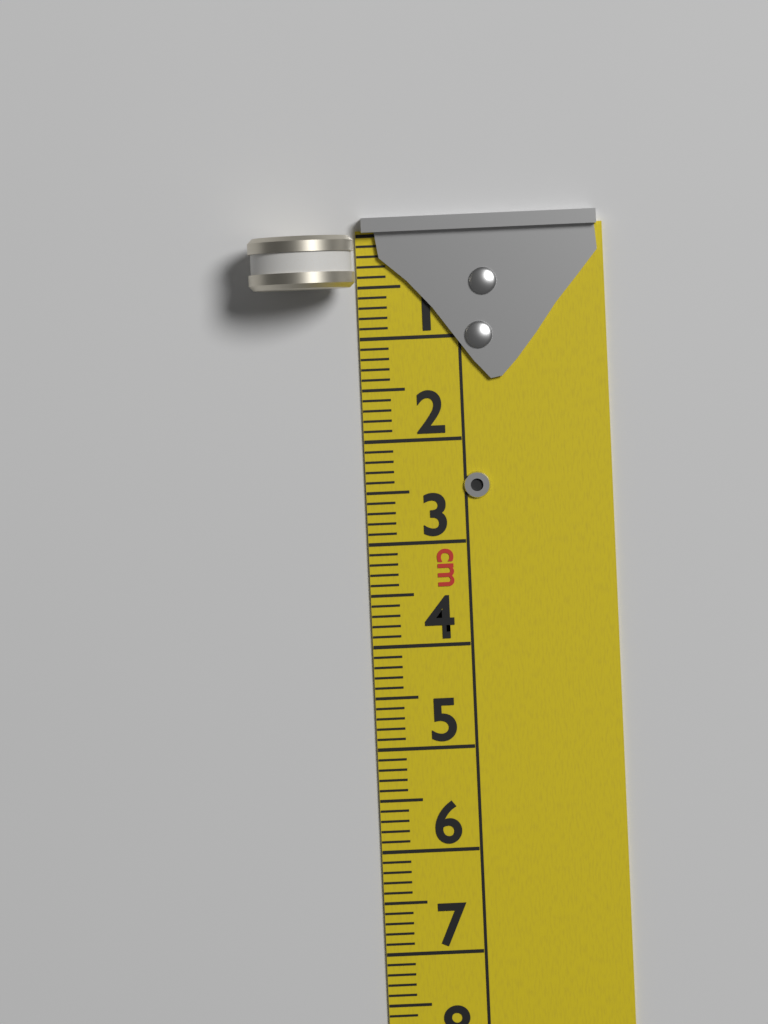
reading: 0.5 cm
